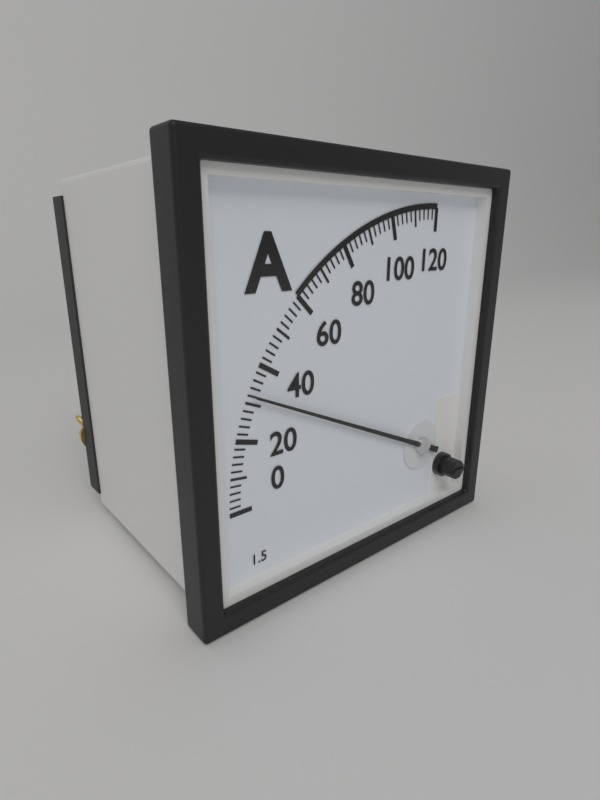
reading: 32 A
